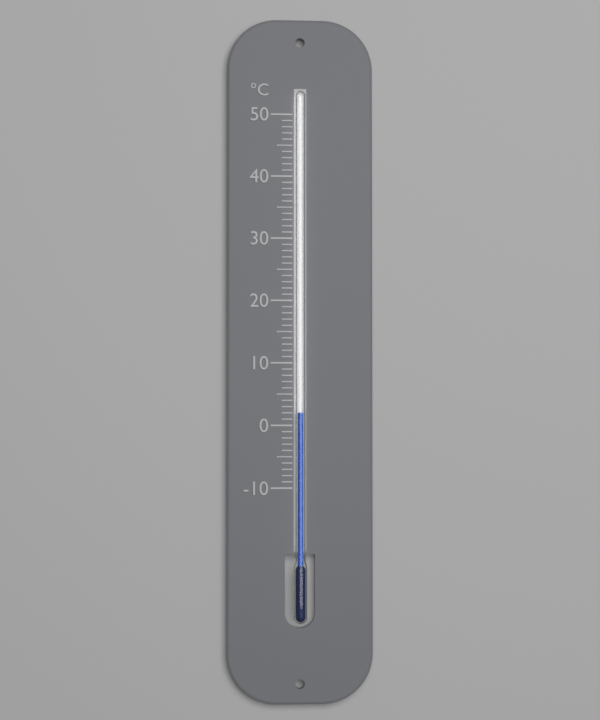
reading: 2 °C
